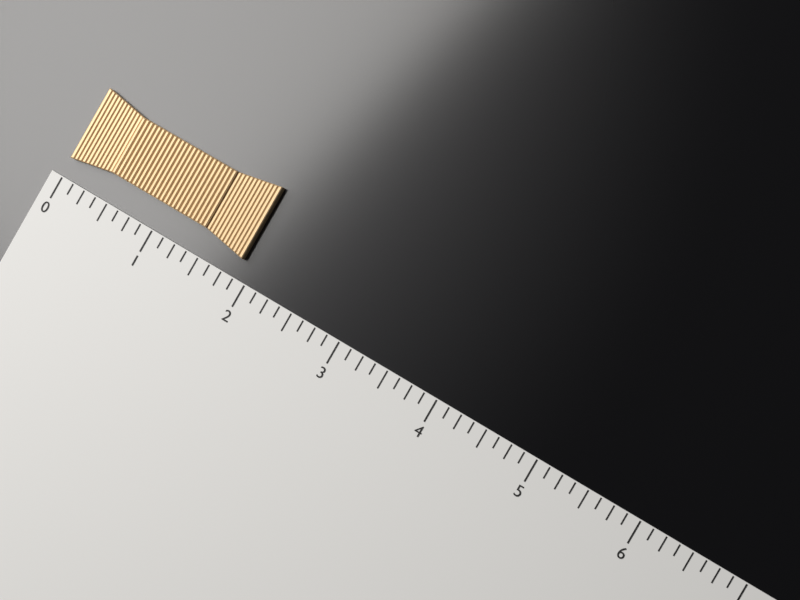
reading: 1.875 (no unit)
